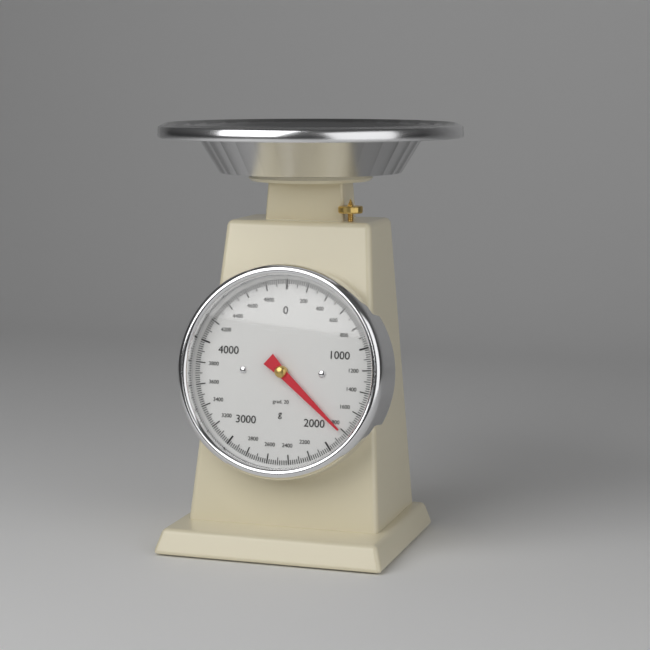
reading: 1820 g
